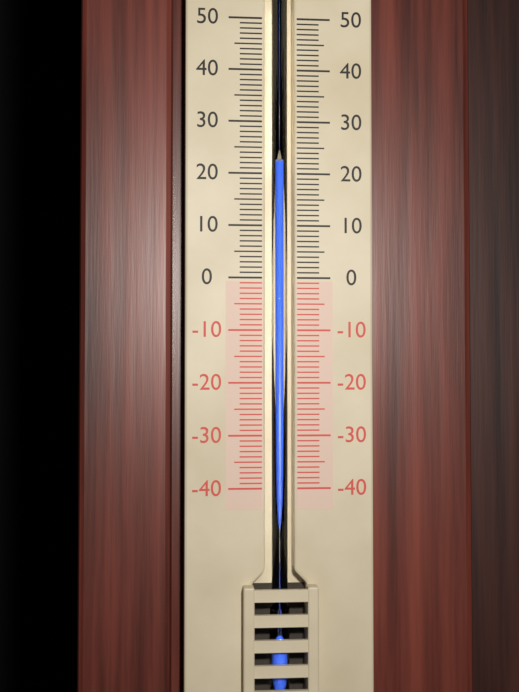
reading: 22 (no unit)
